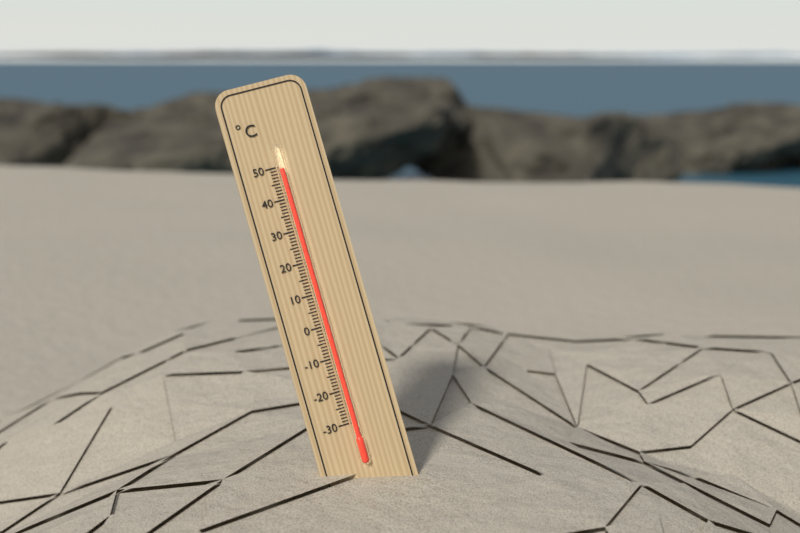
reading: 49 °C
